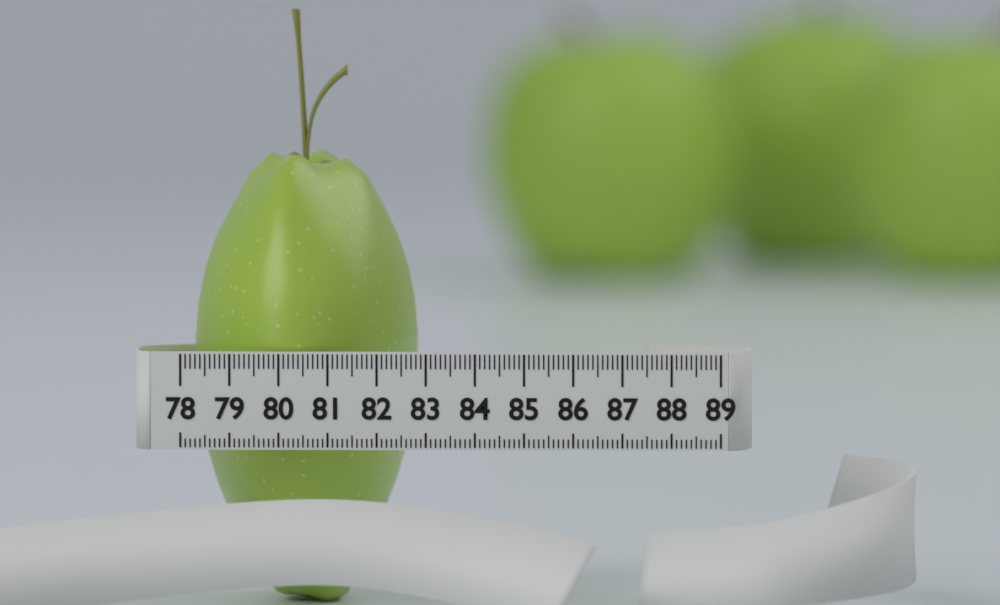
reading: 82.6 (no unit)
